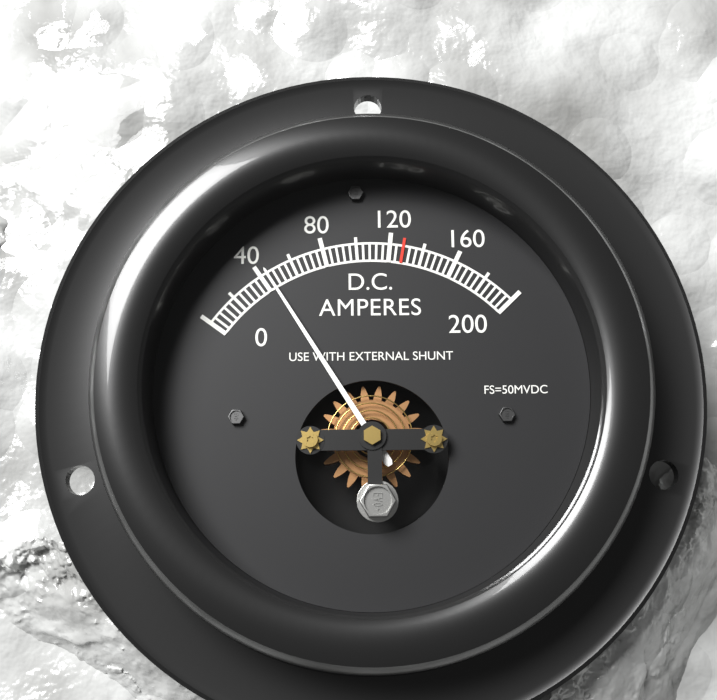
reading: 44 A
